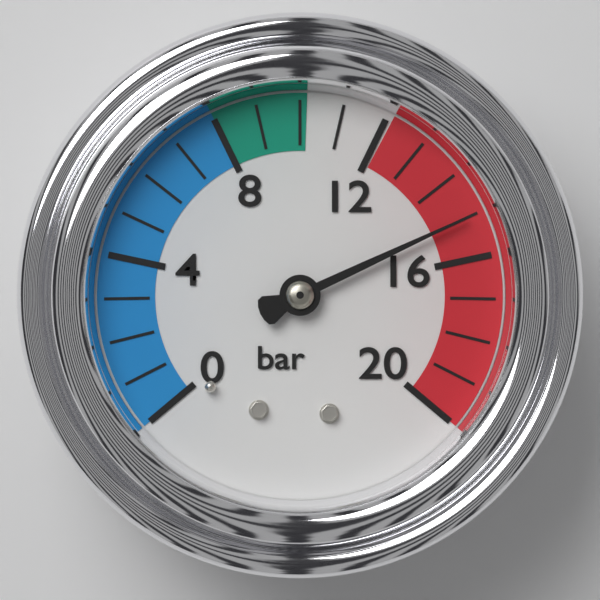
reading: 15 bar
